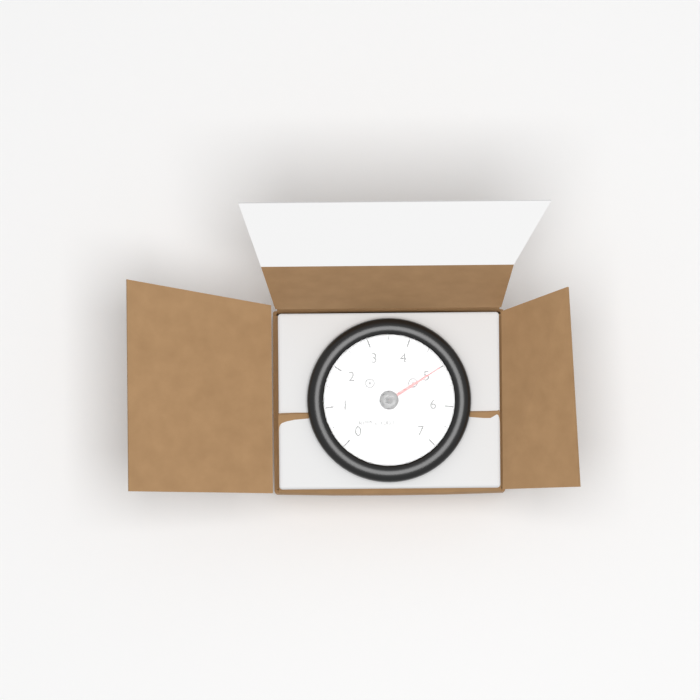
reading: 5.0 RPM x 1000
